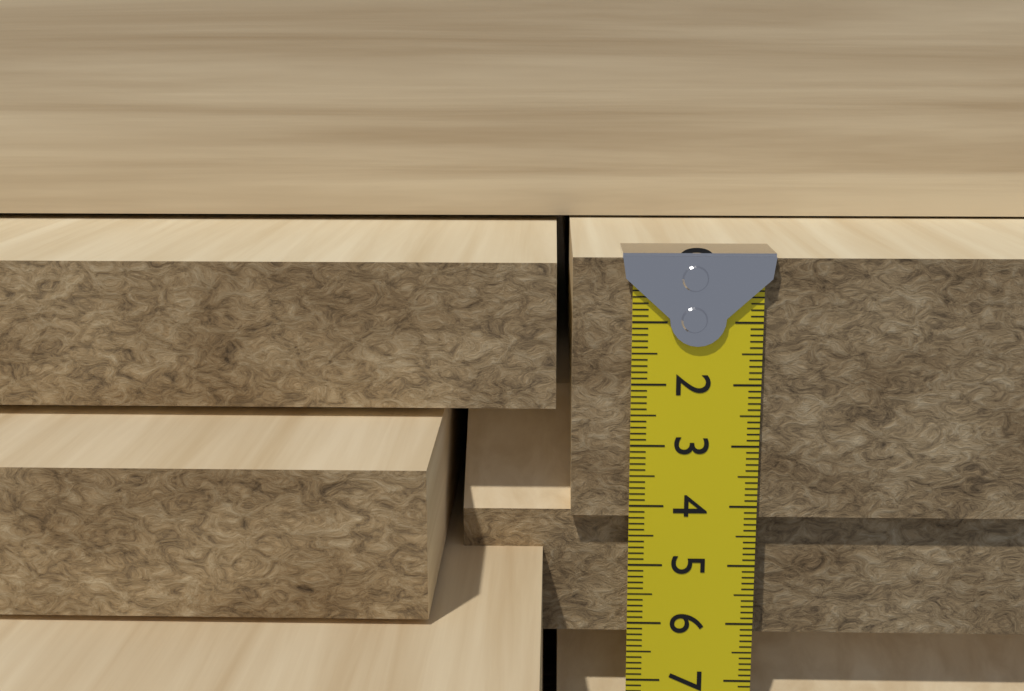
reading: 4.2 cm
